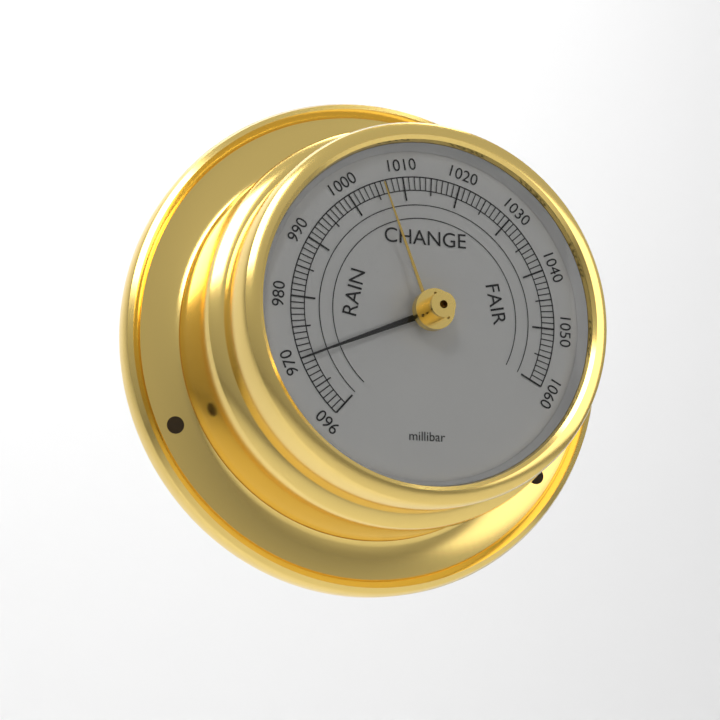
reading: 970 millibar
